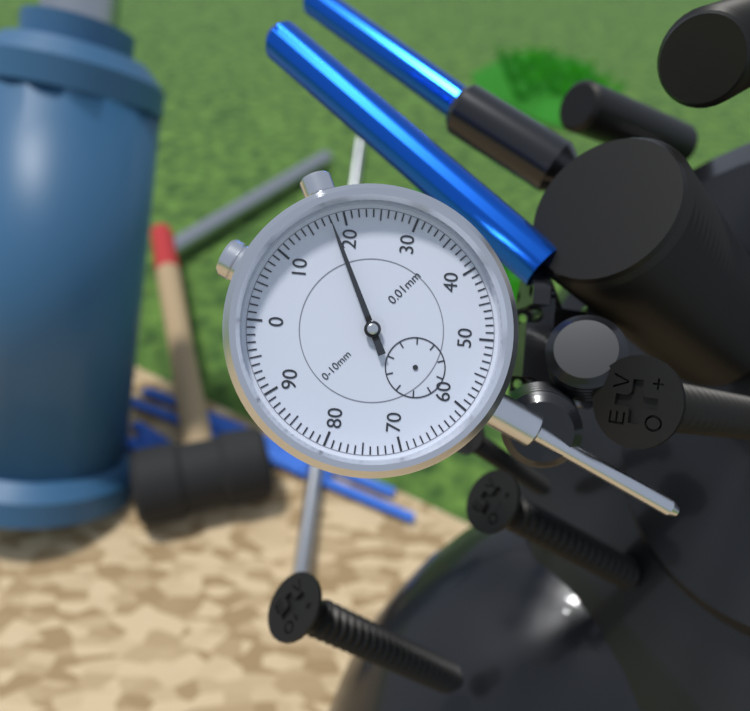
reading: 0.18 mm
